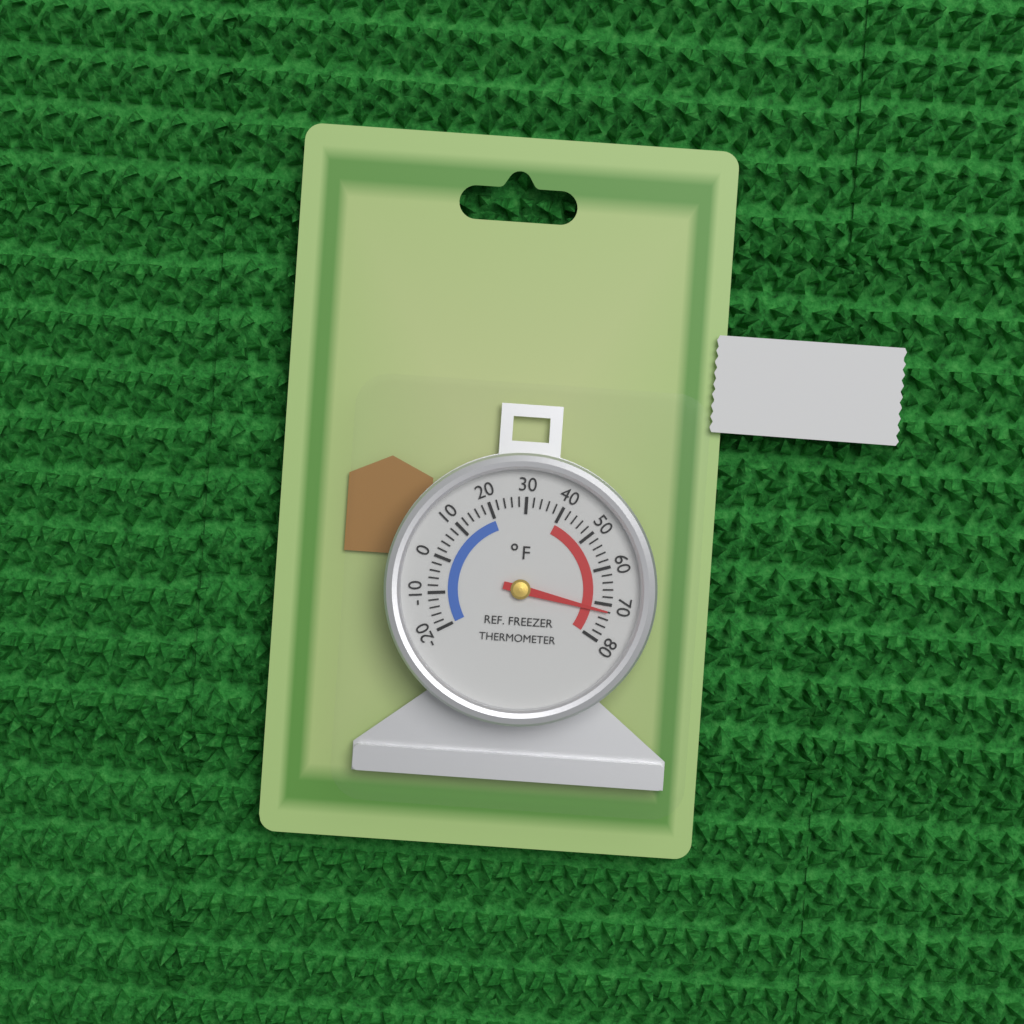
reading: 72 °F
